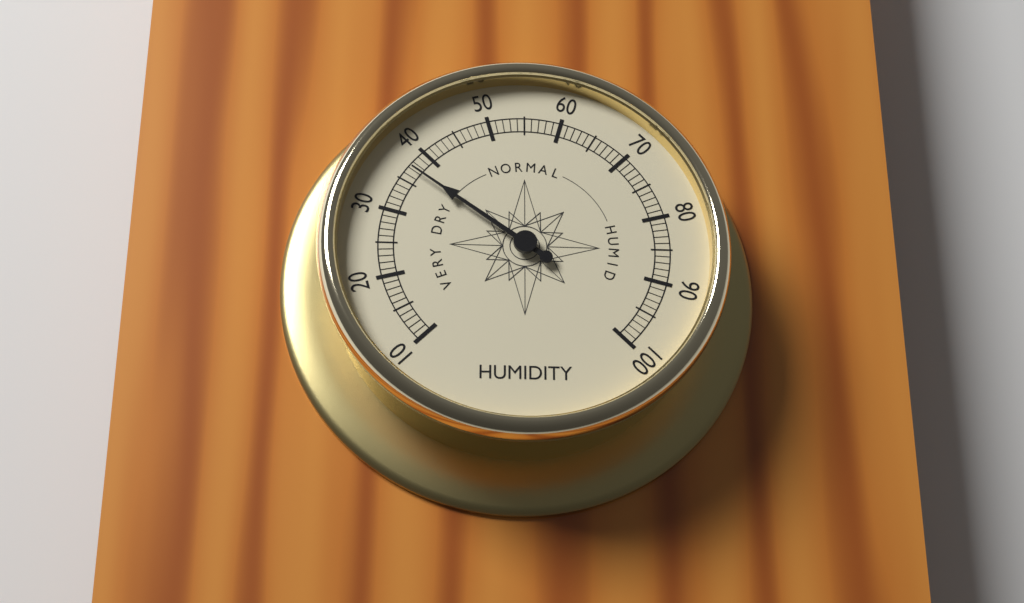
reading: 37 (no unit)
